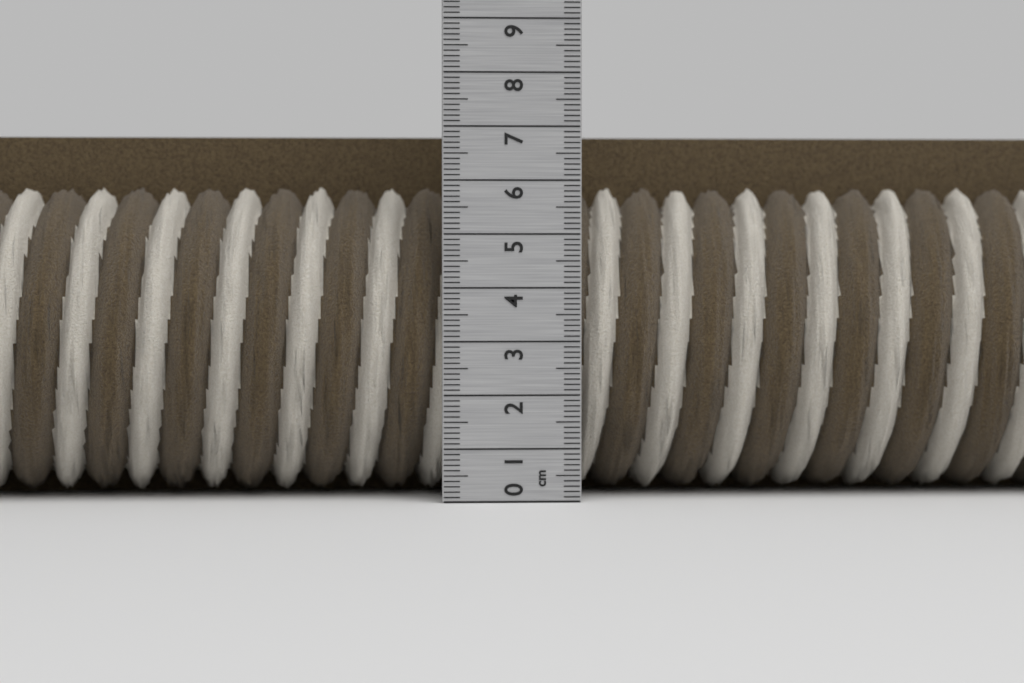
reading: 6.9 cm
